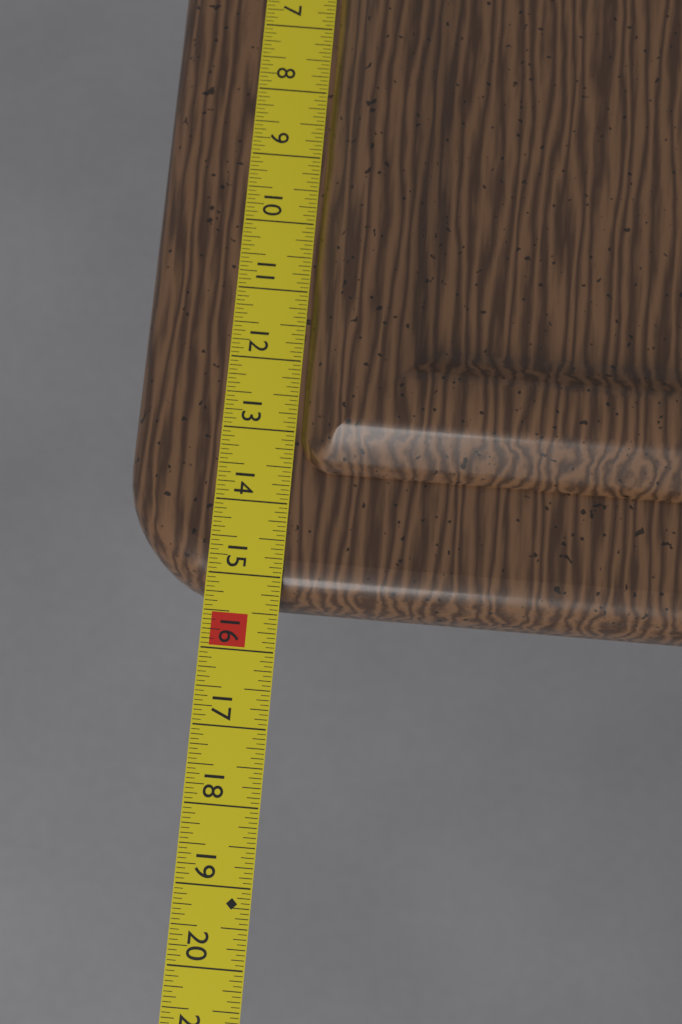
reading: 15.3125 in
